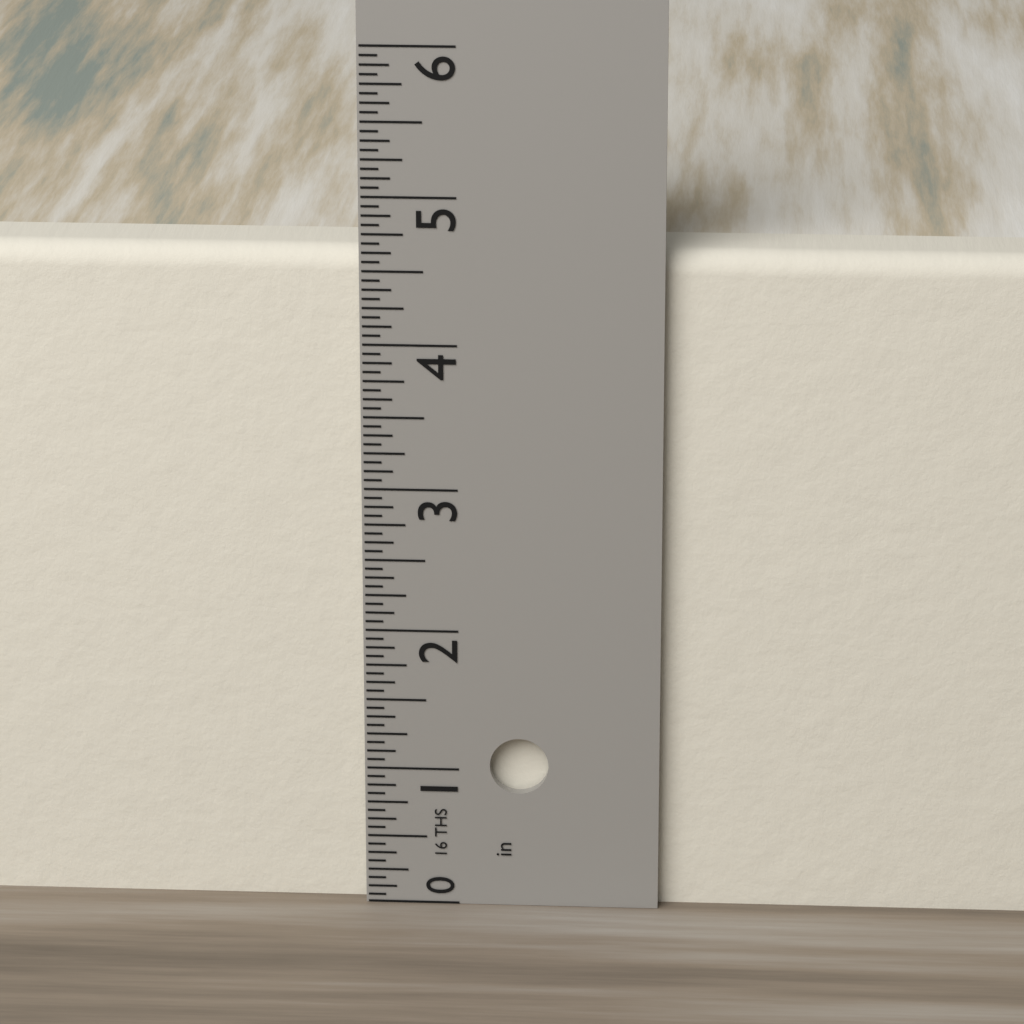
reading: 4.6250 in
